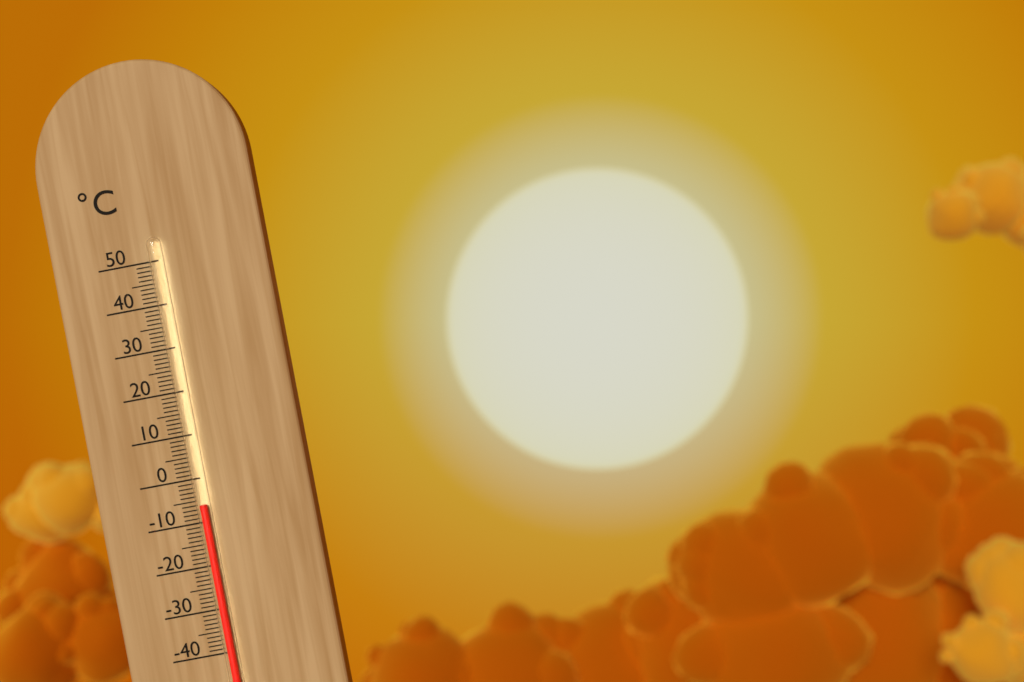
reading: -6 °C
